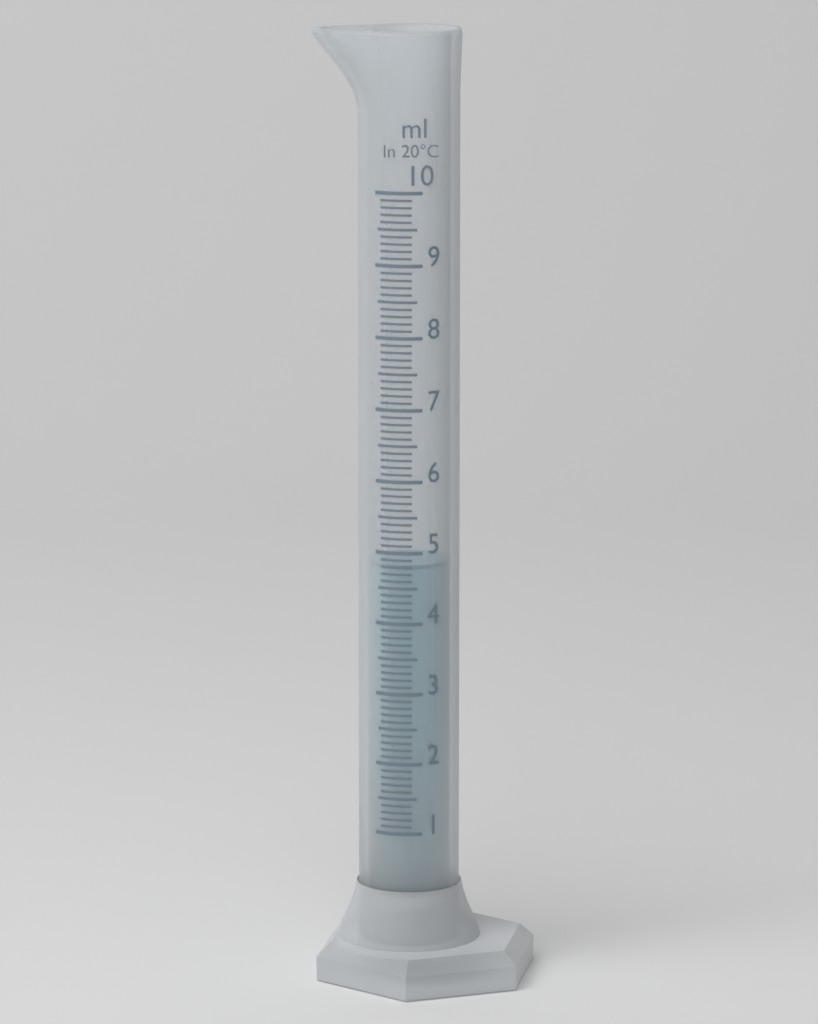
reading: 4.8 ml
